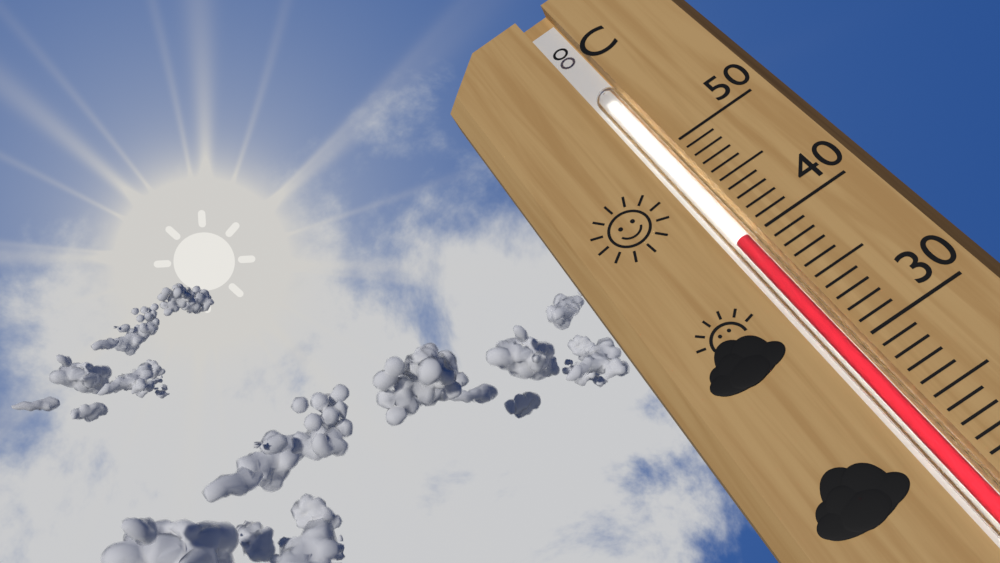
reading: 40 °C
